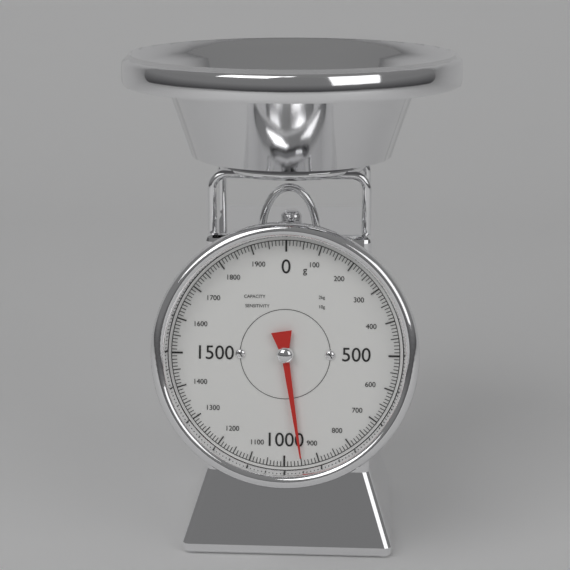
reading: 950 g
